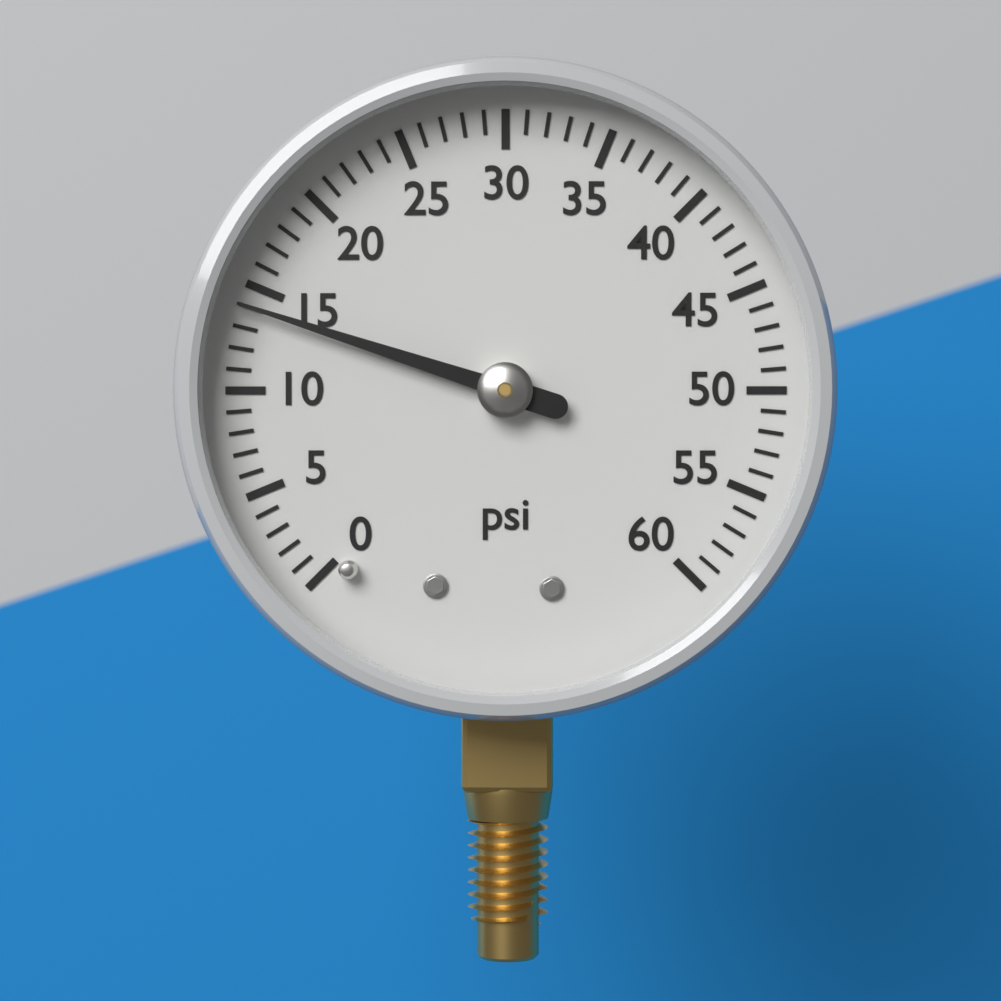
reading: 14 psi
